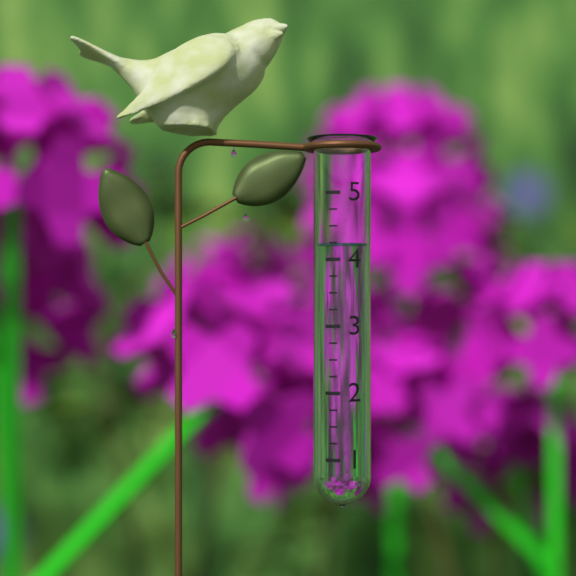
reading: 4.25 (no unit)
